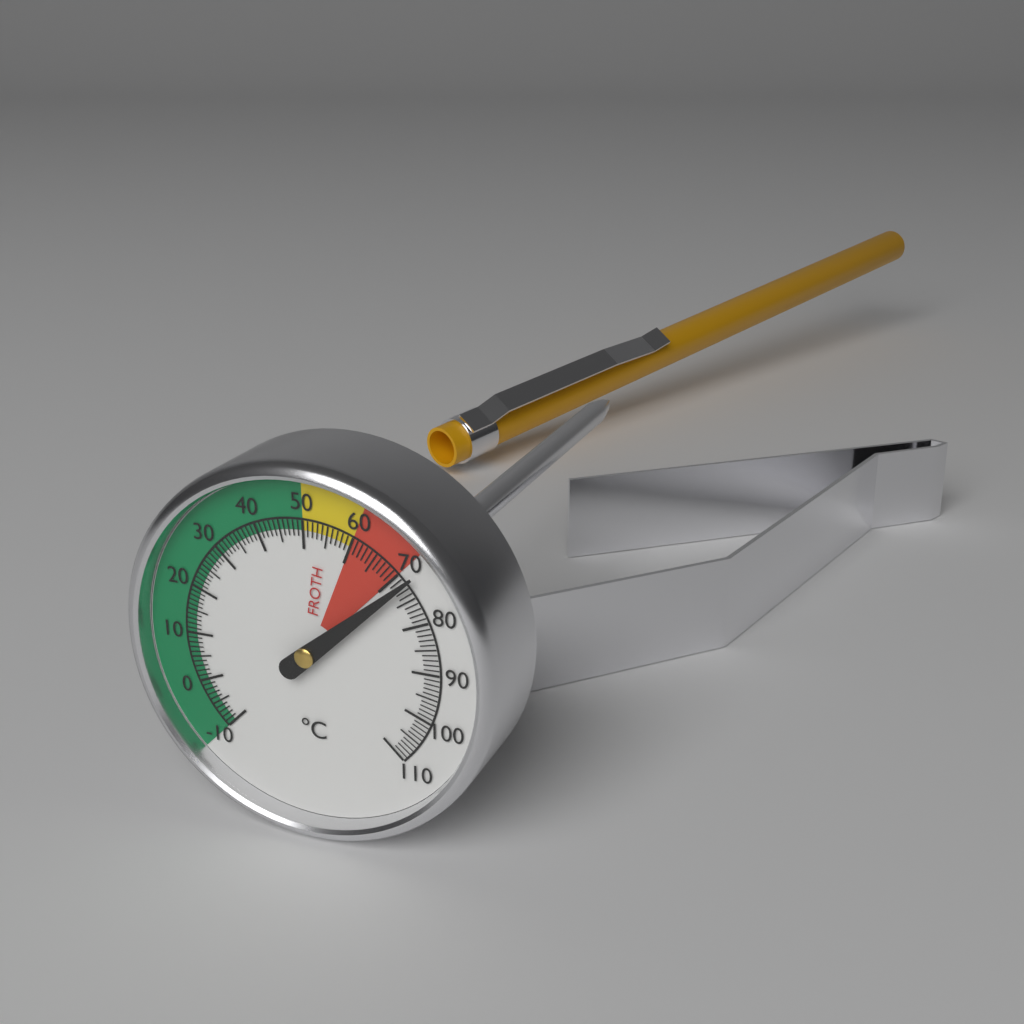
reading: 72 °C
